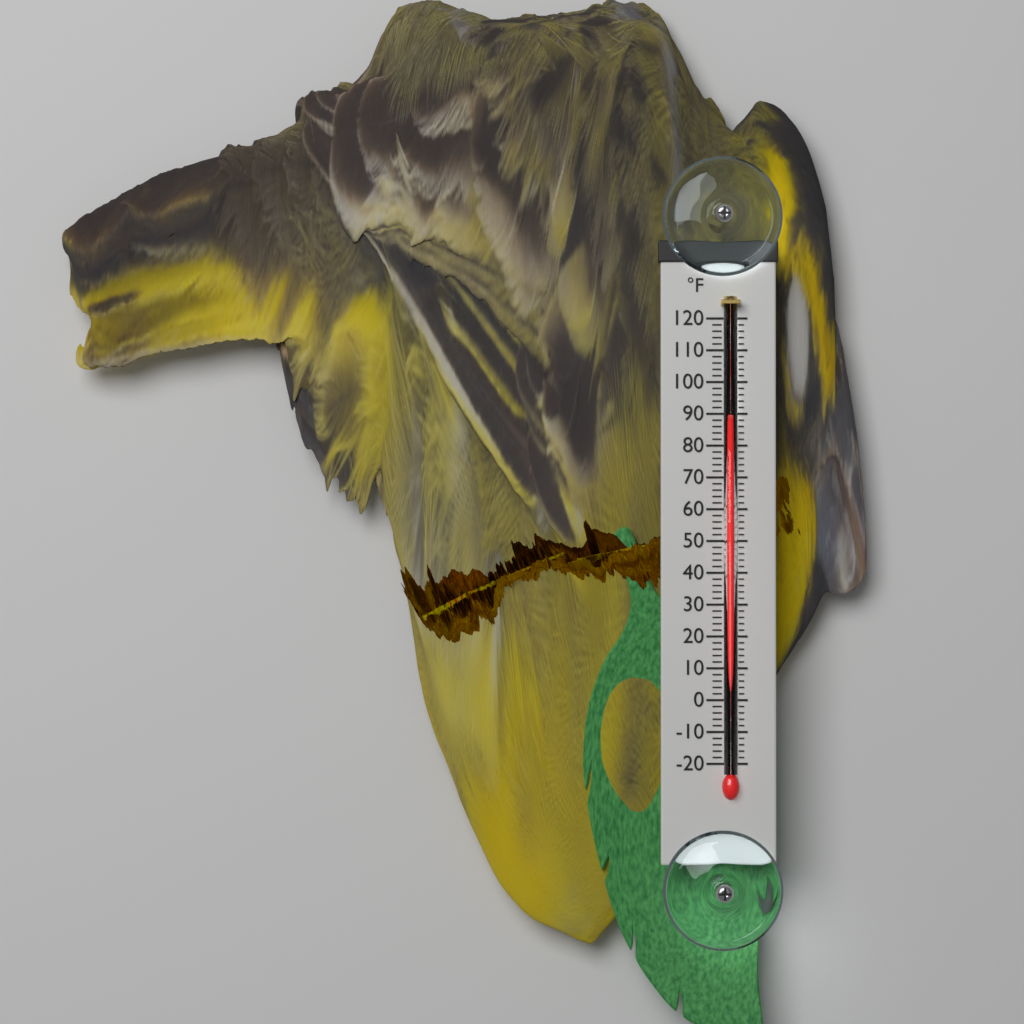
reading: 88 °F
